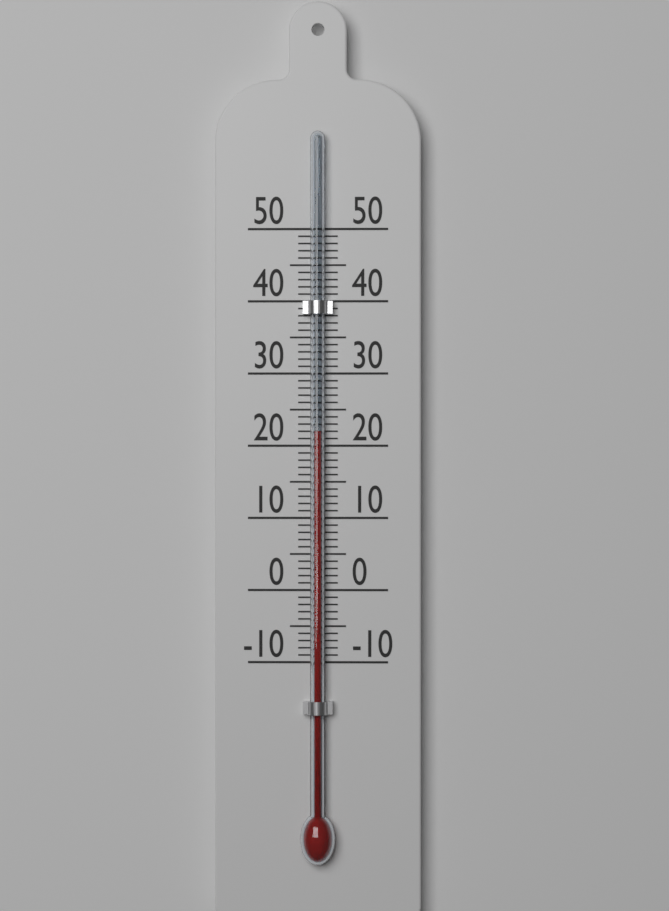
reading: 22 (no unit)
